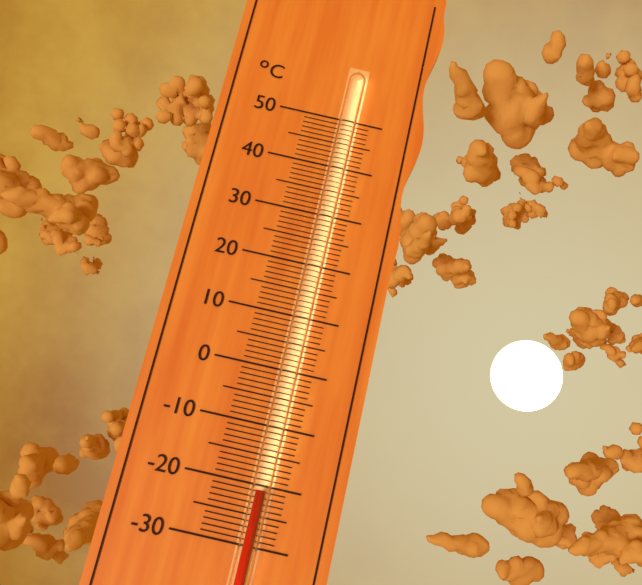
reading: -21 °C
